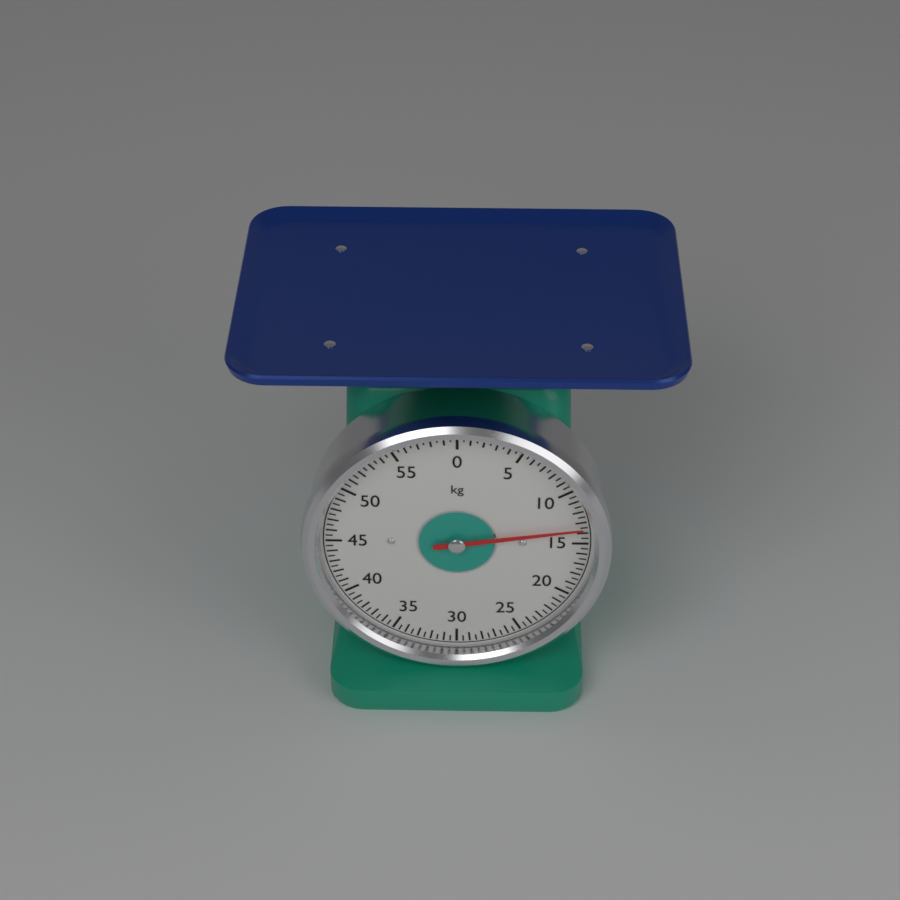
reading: 13.5 kg
